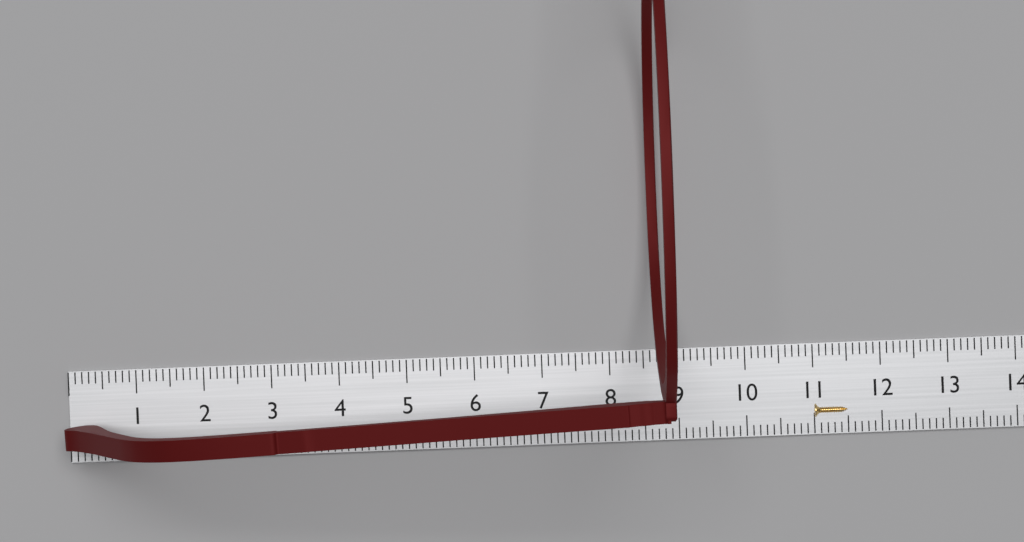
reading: 8.8 cm
